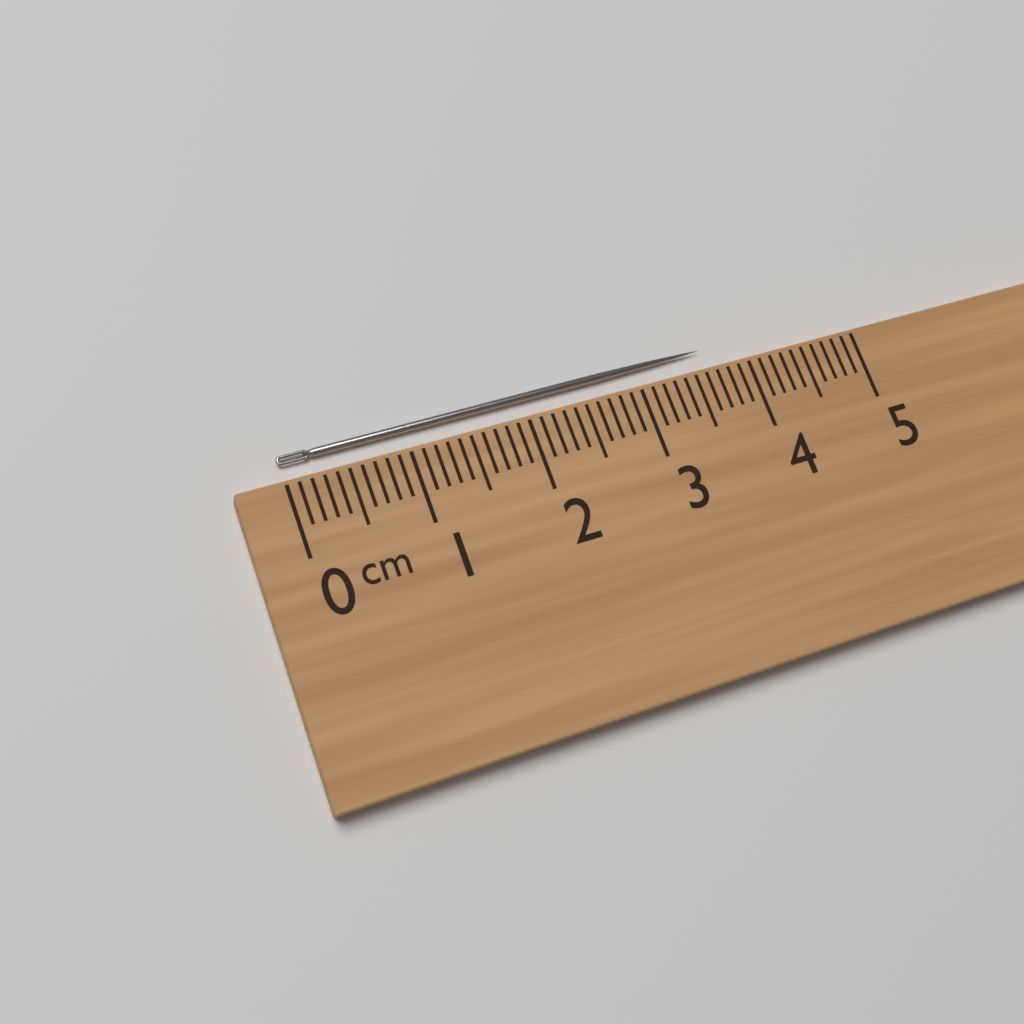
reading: 3.7 cm
